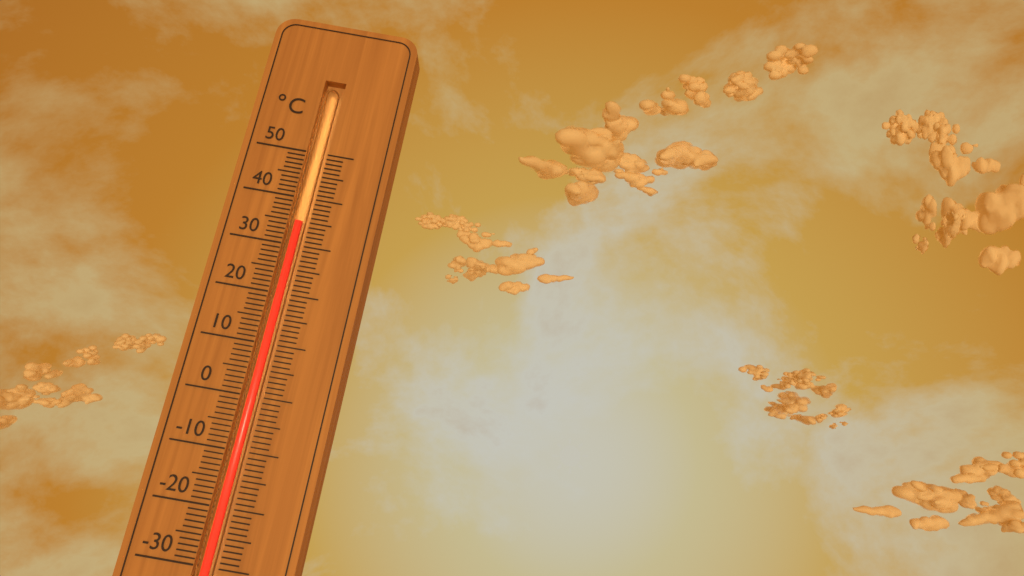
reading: 35 °C
